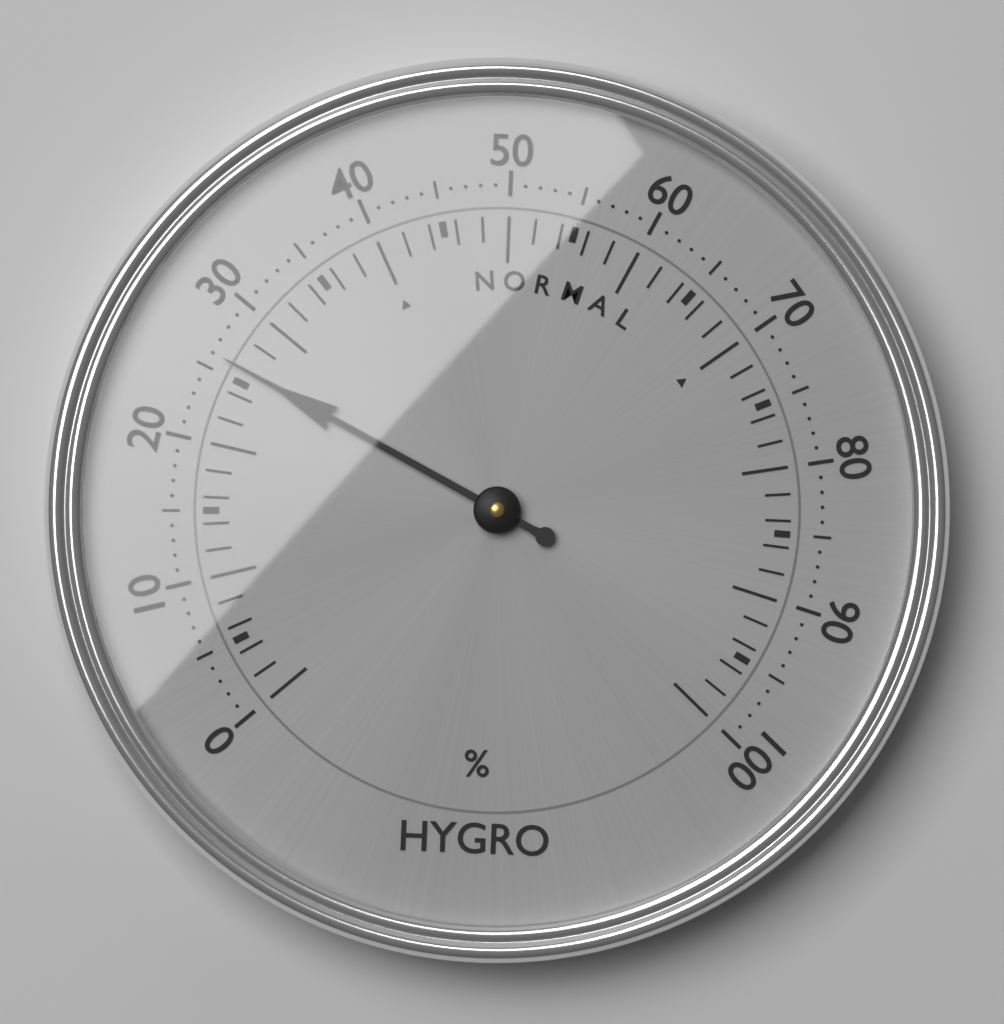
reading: 26 %
